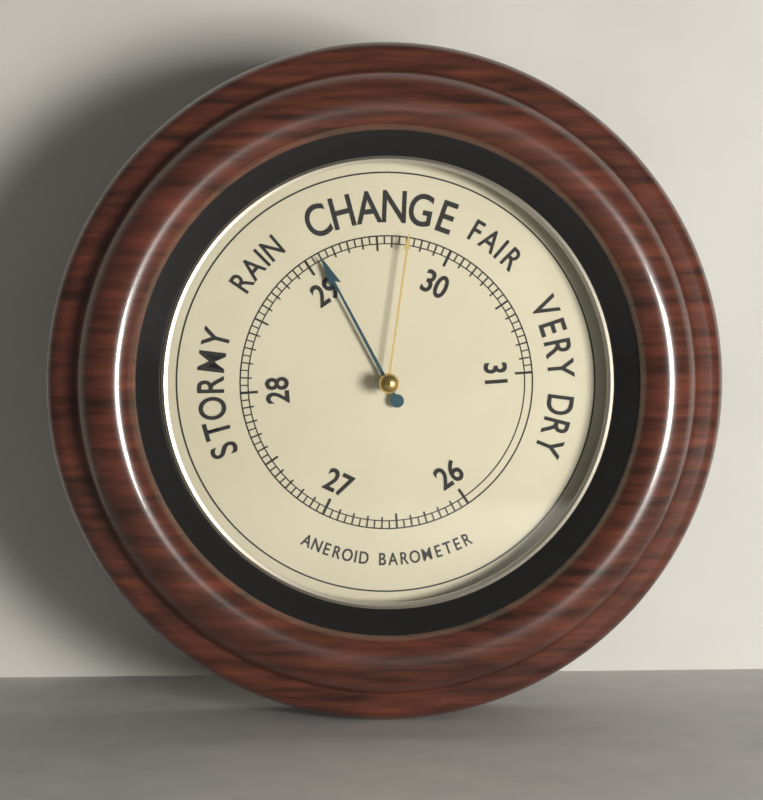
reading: 29.10 (no unit)
